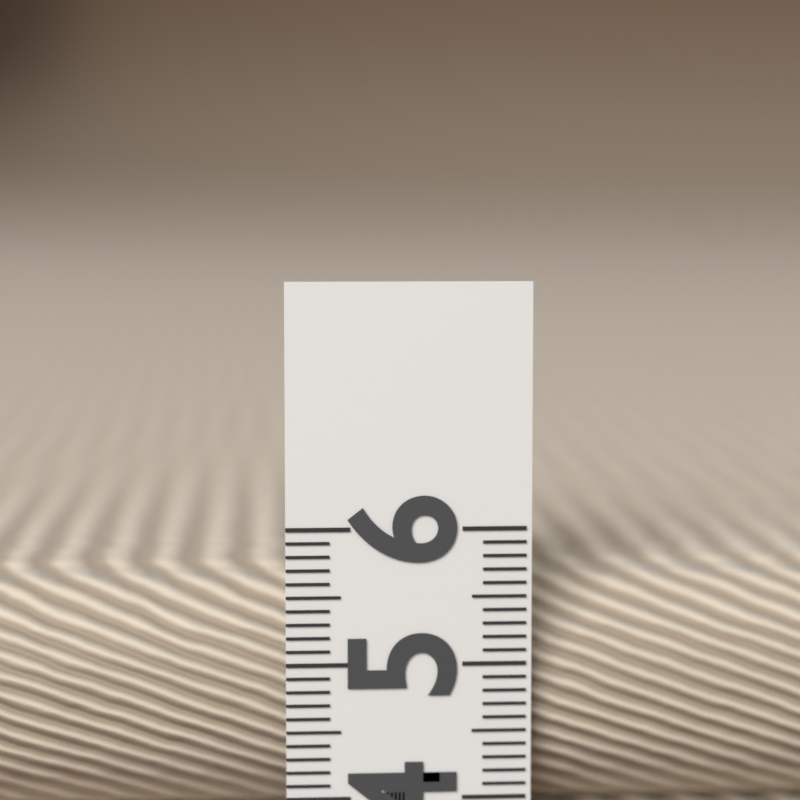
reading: 5.6 (no unit)
